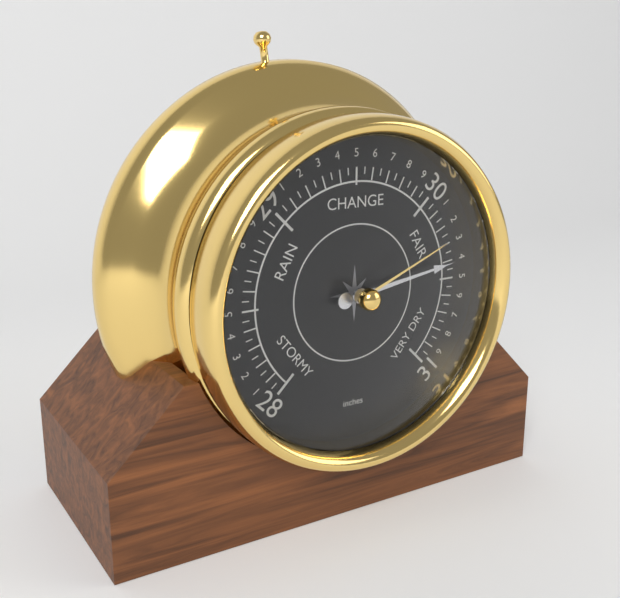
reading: 30.40 inches
